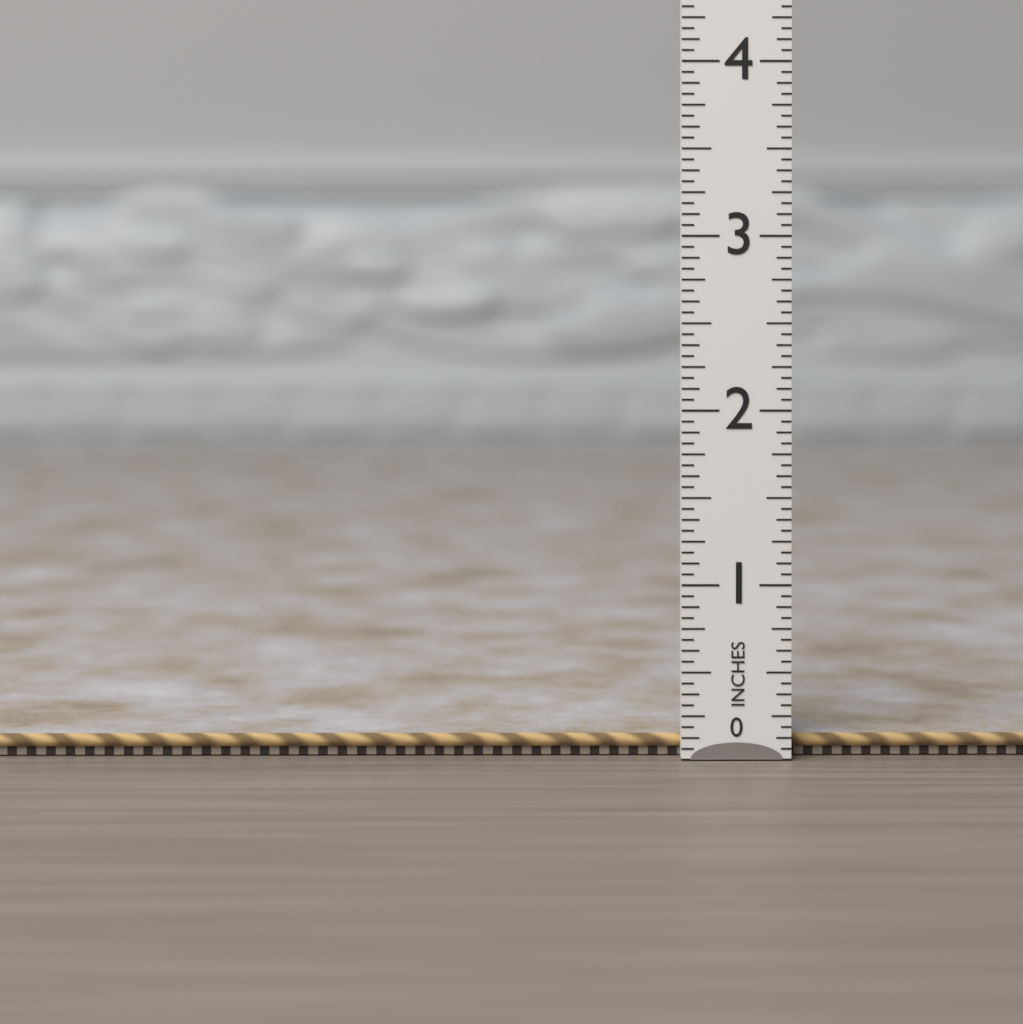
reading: 0.1250 in
